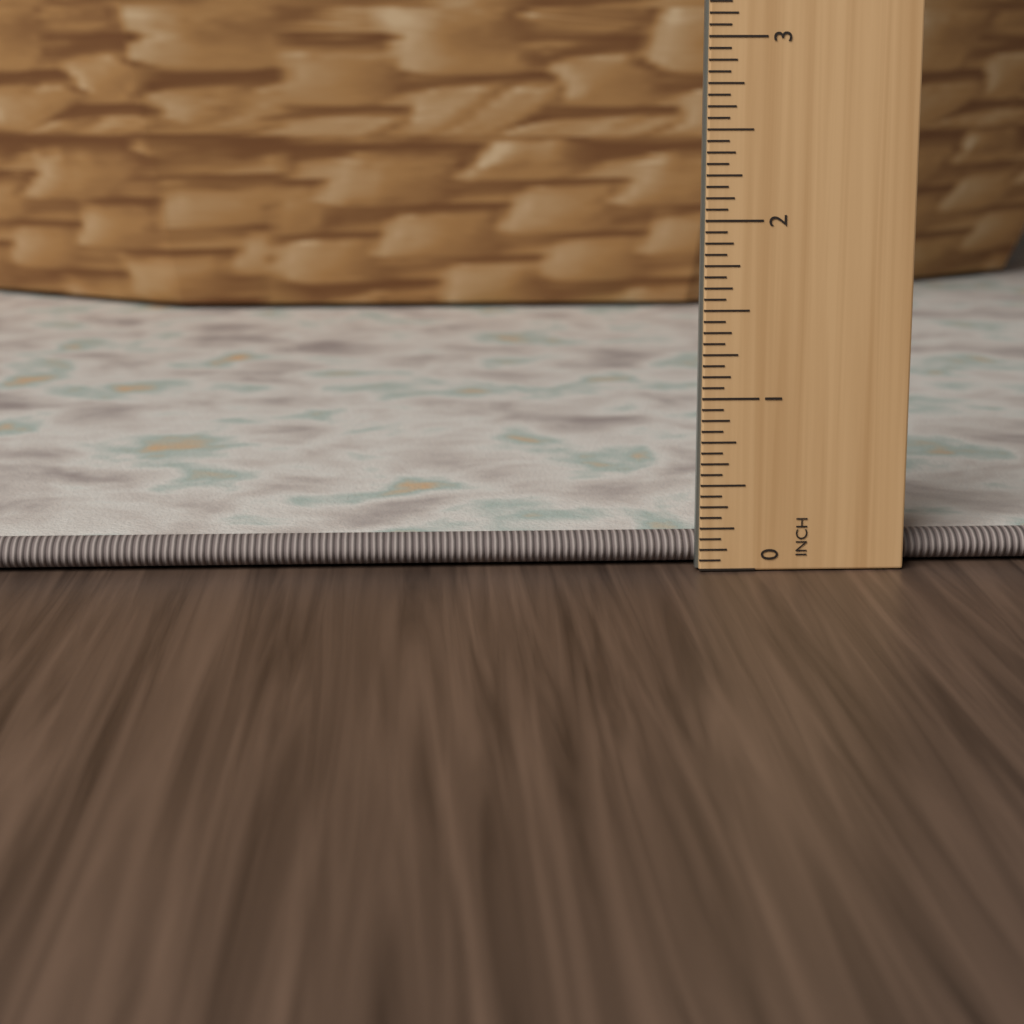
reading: 0.1875 inch
